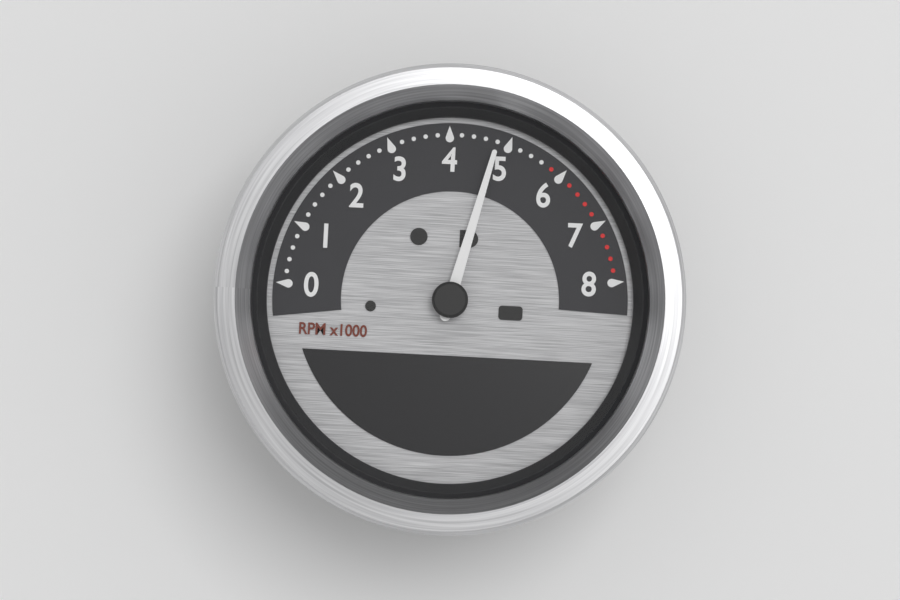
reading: 4800 RPM
